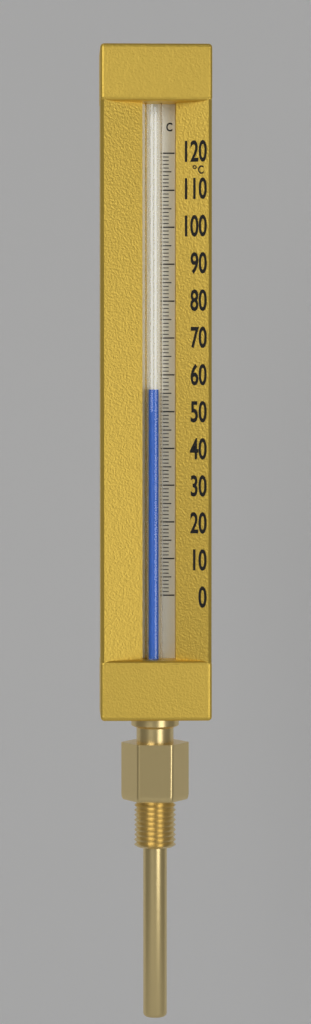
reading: 56 °C
